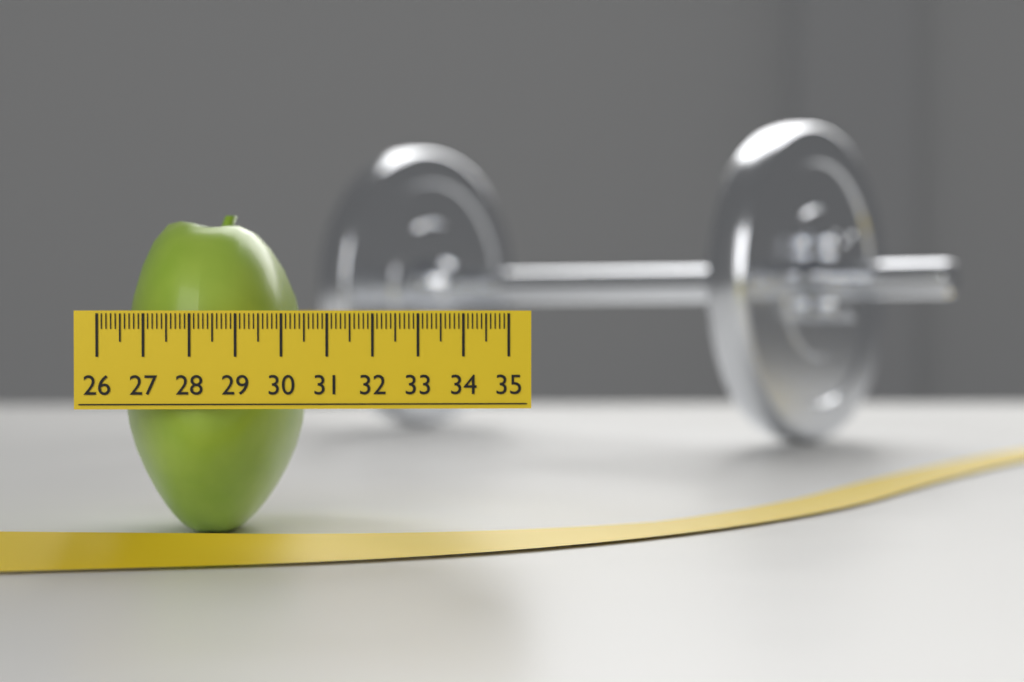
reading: 30.3 (no unit)
